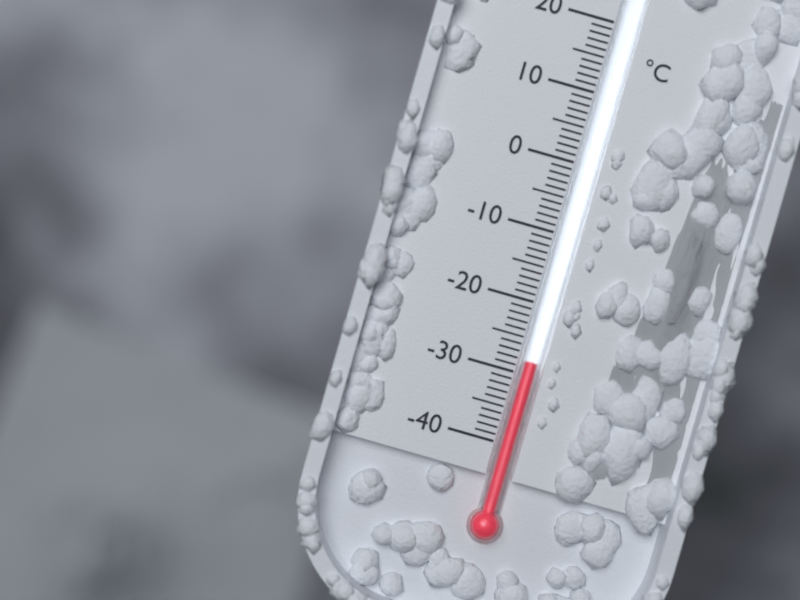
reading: -28 °C
